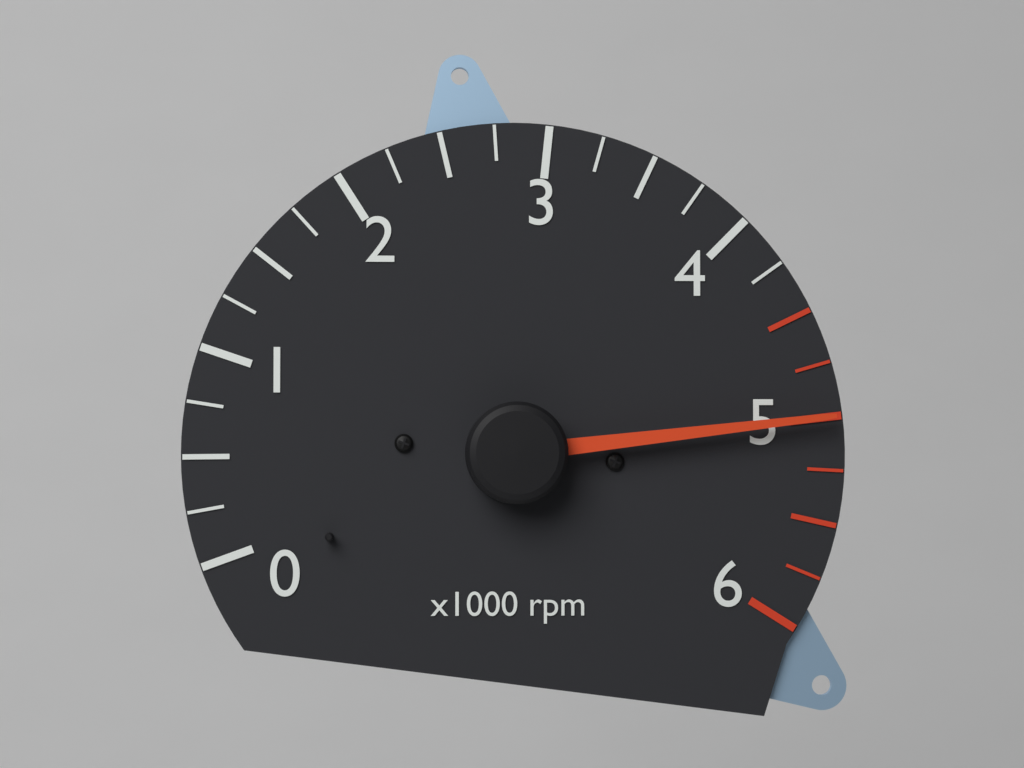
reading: 5000 rpm
